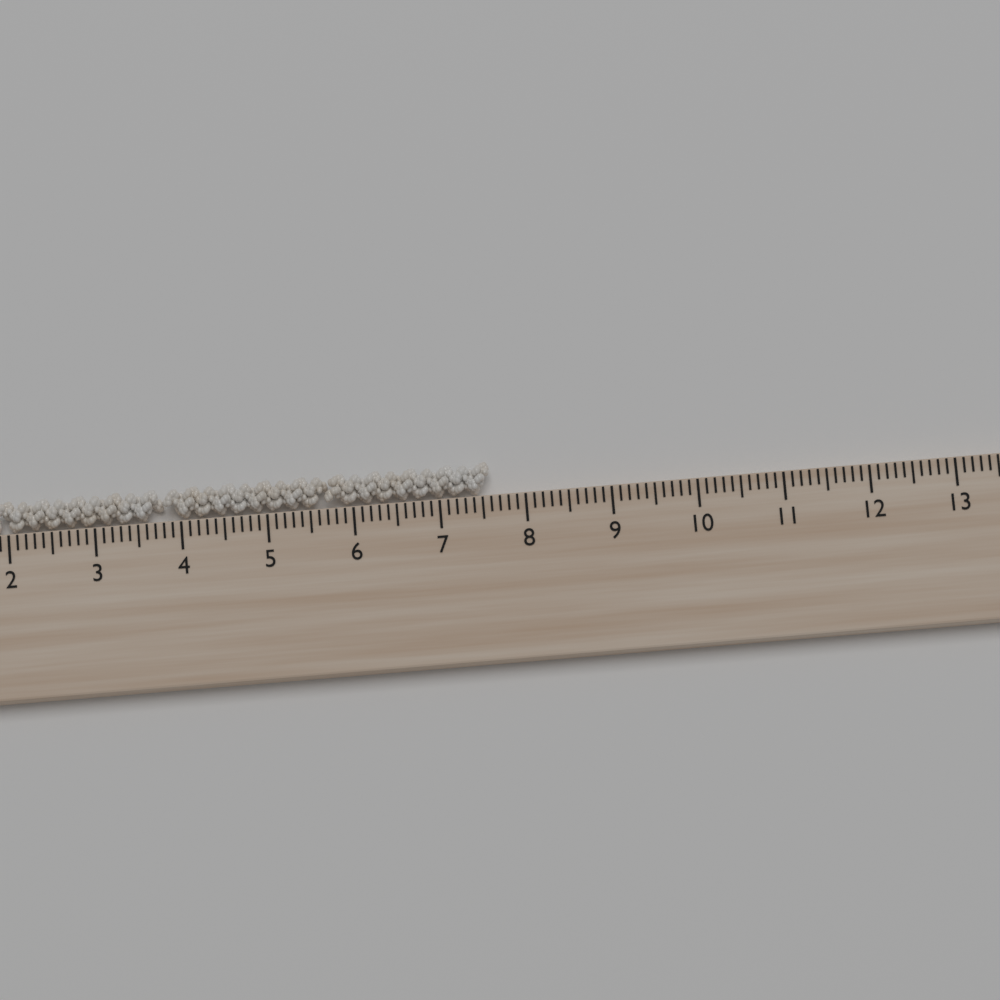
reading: 7.6 cm
